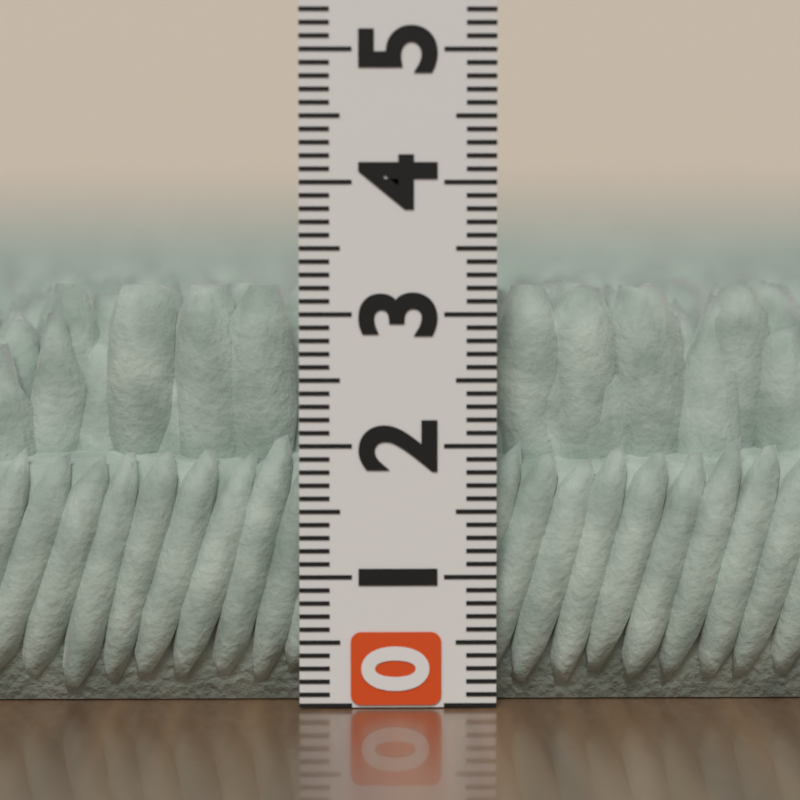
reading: 3.2 (no unit)
